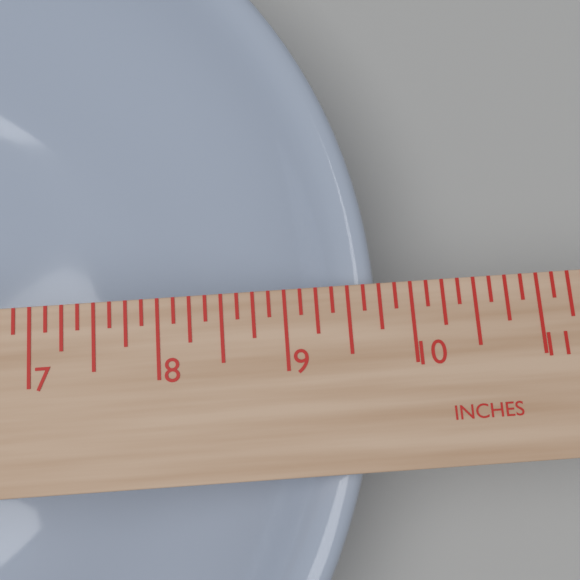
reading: 9.750 in
